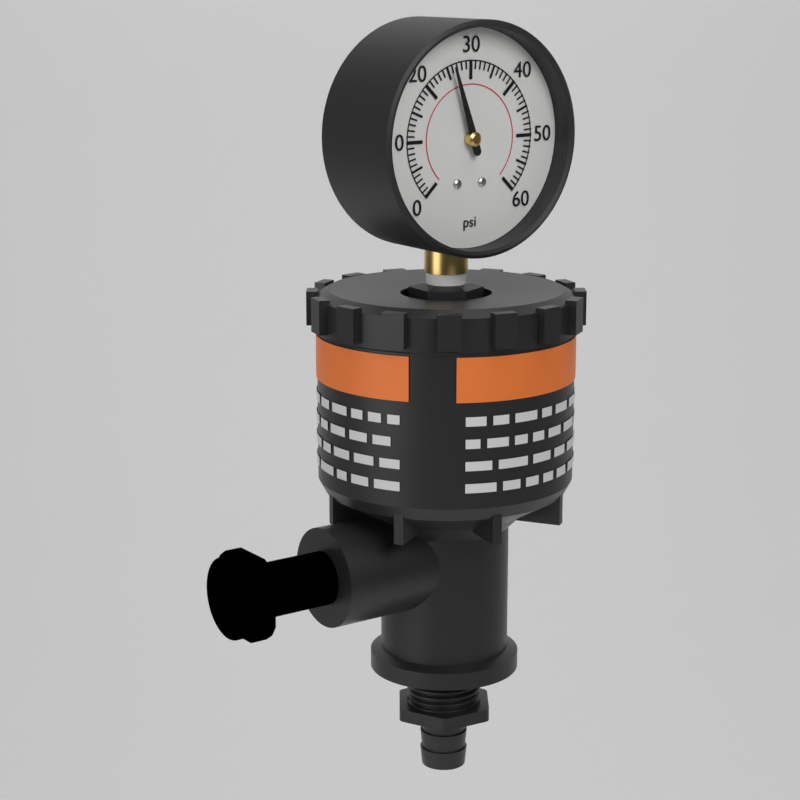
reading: 26 psi
